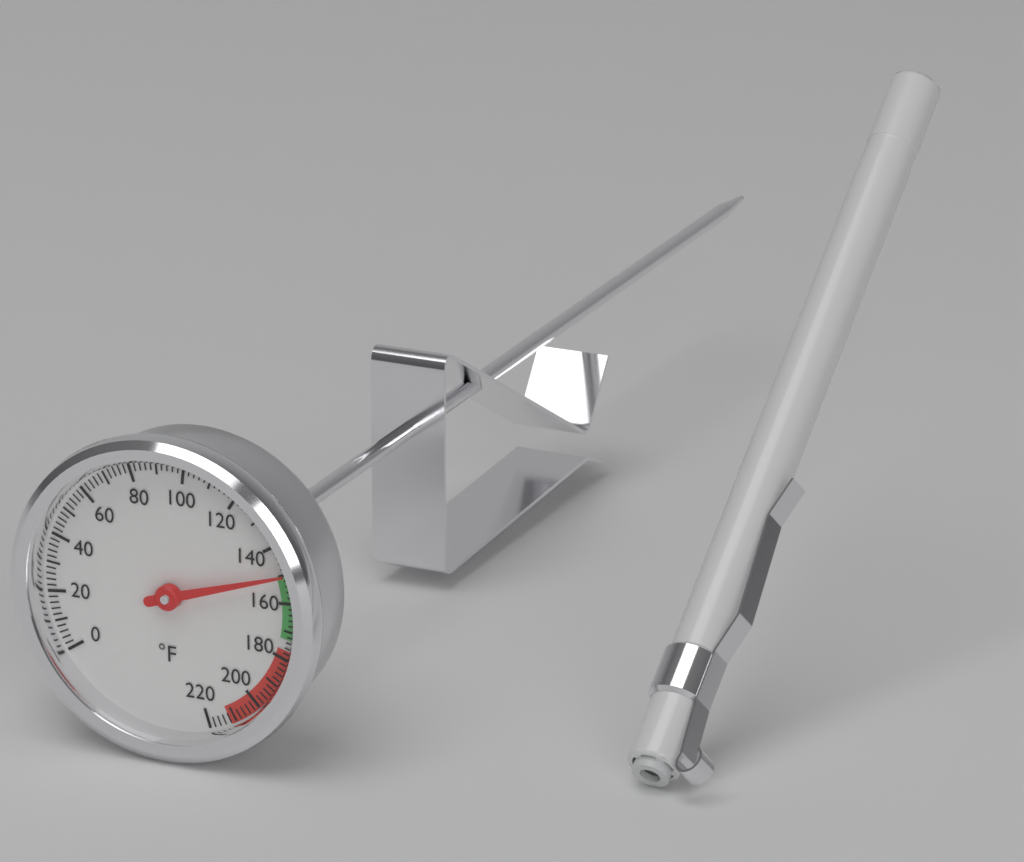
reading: 150 °F
